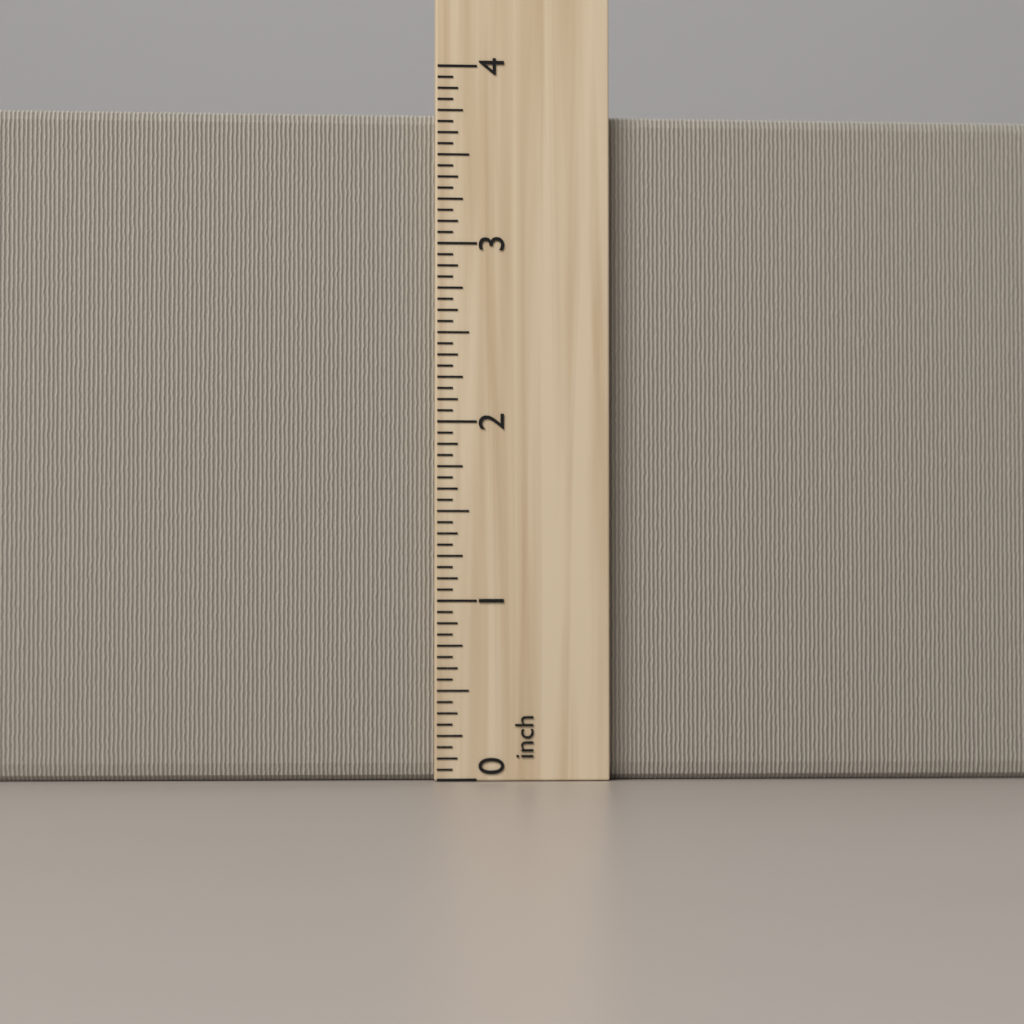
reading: 3.7500 inch
